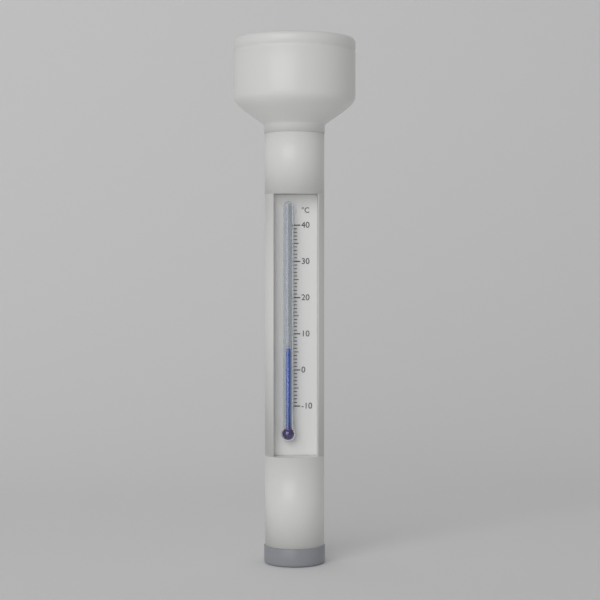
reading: 6 °C
